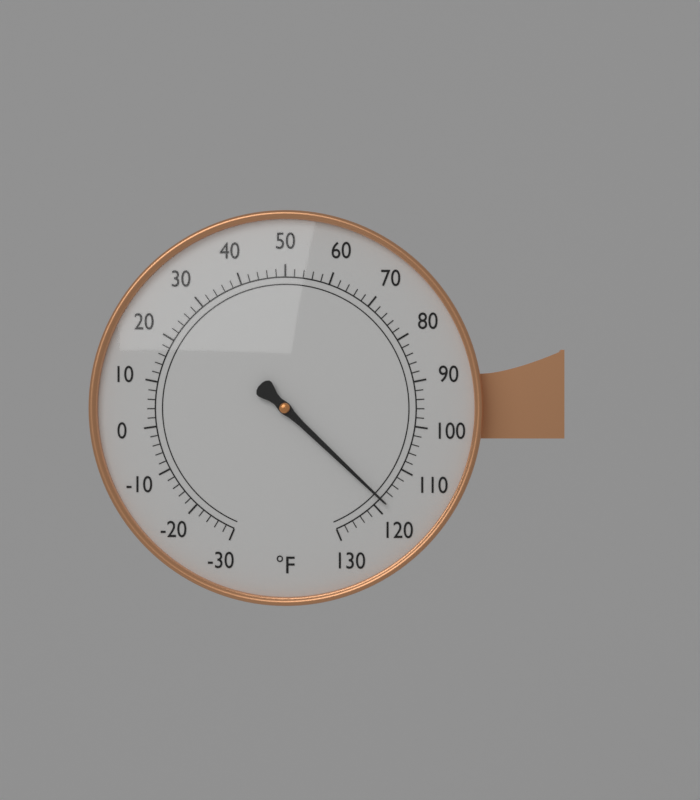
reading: 118 °F
